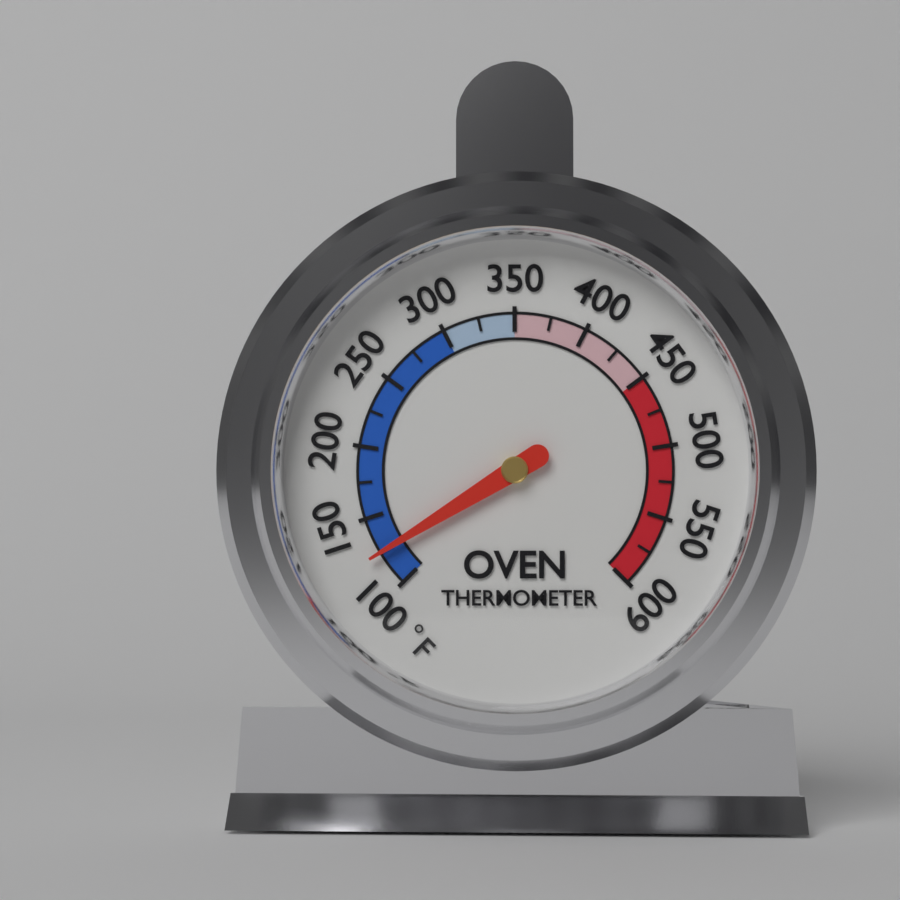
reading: 125 °F
